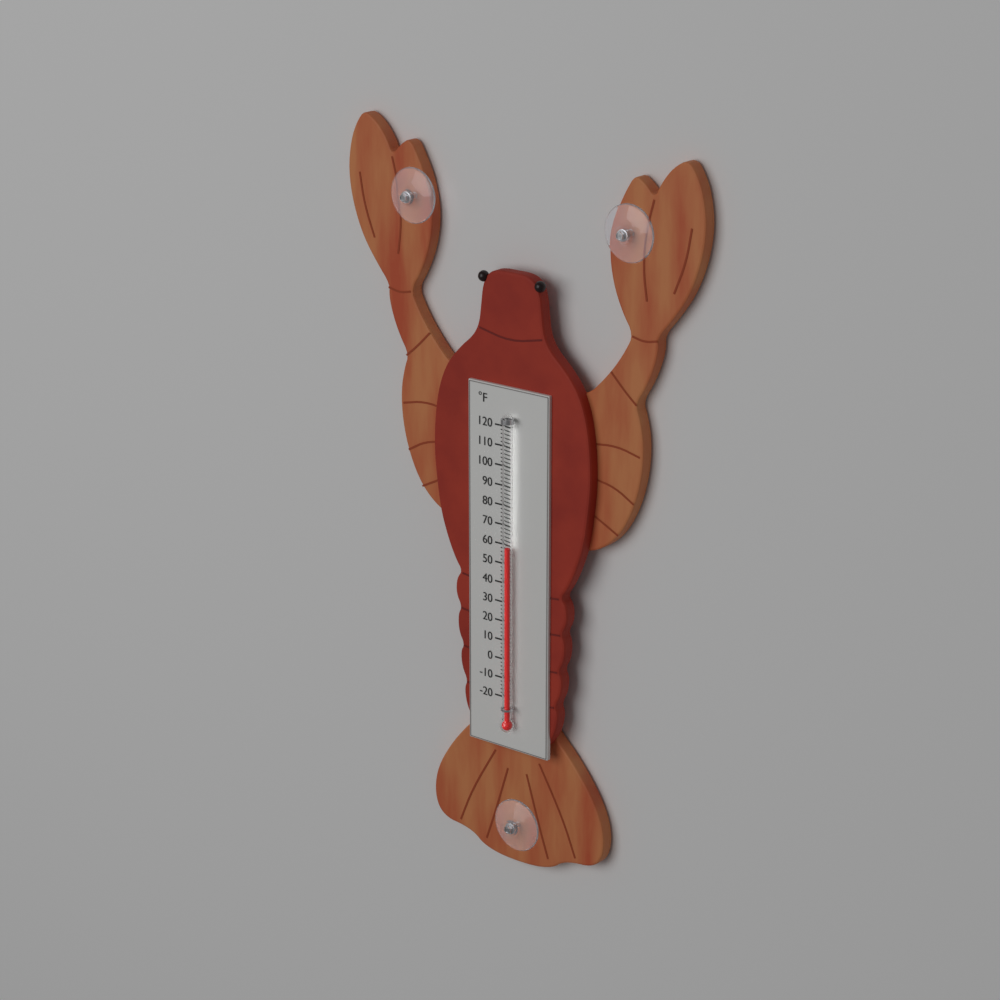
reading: 60 °F
